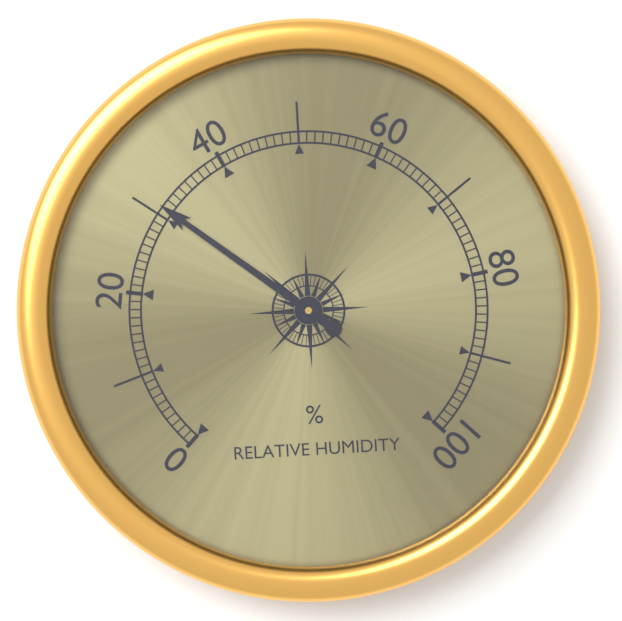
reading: 31 %
